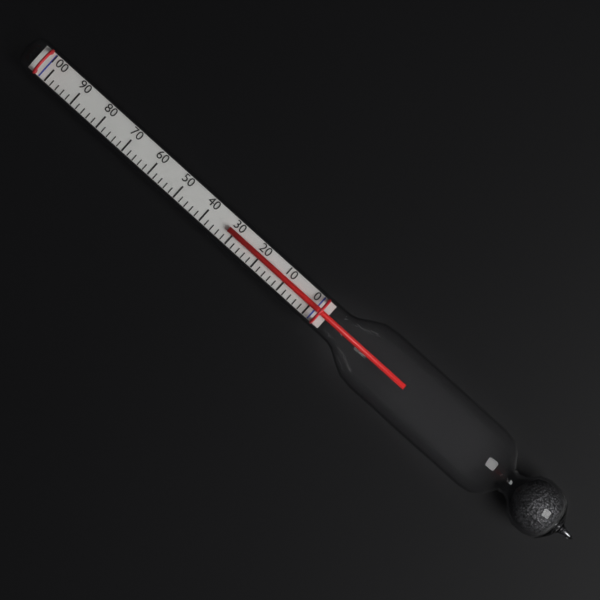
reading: 32 (no unit)
